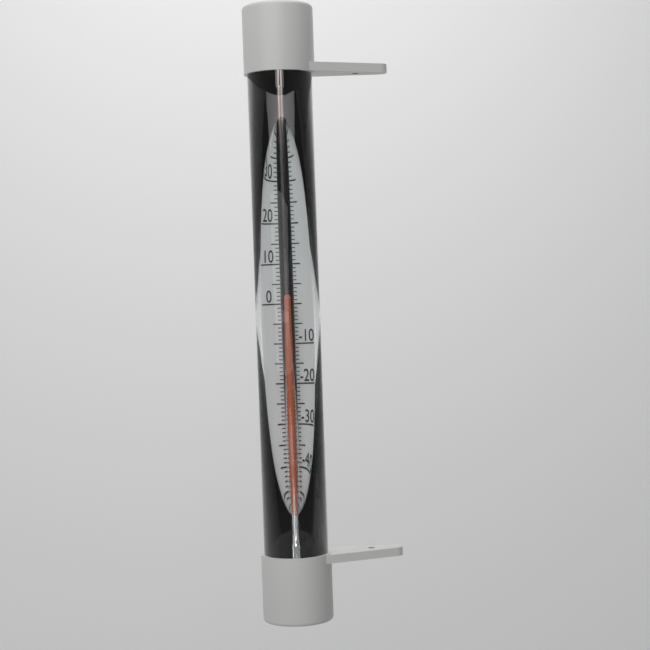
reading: 1 °C
